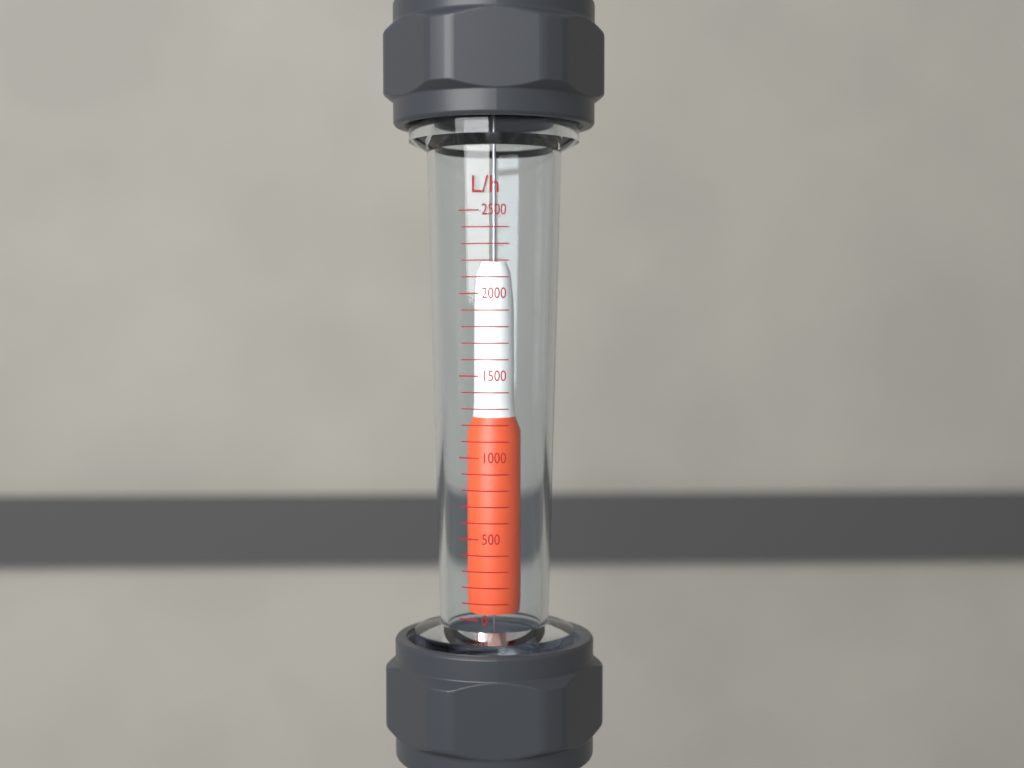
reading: 2200 L/h
